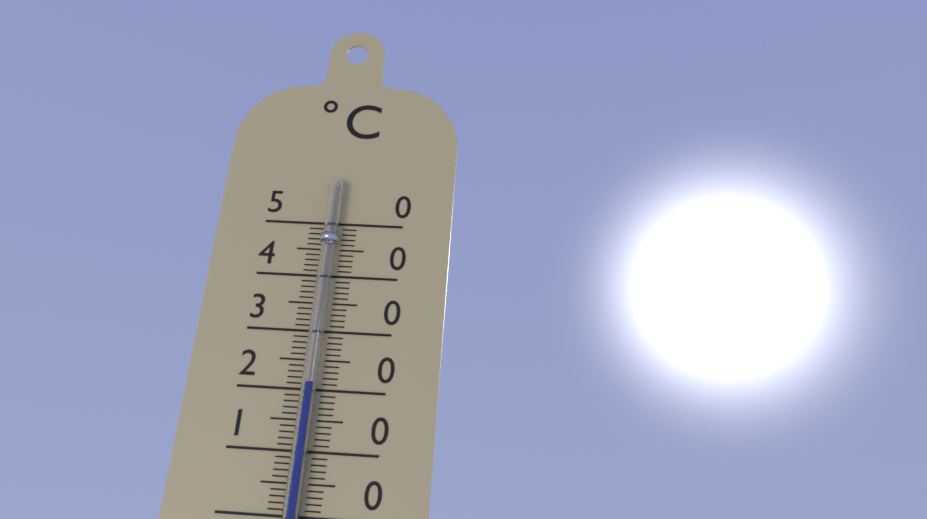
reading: 21 °C
